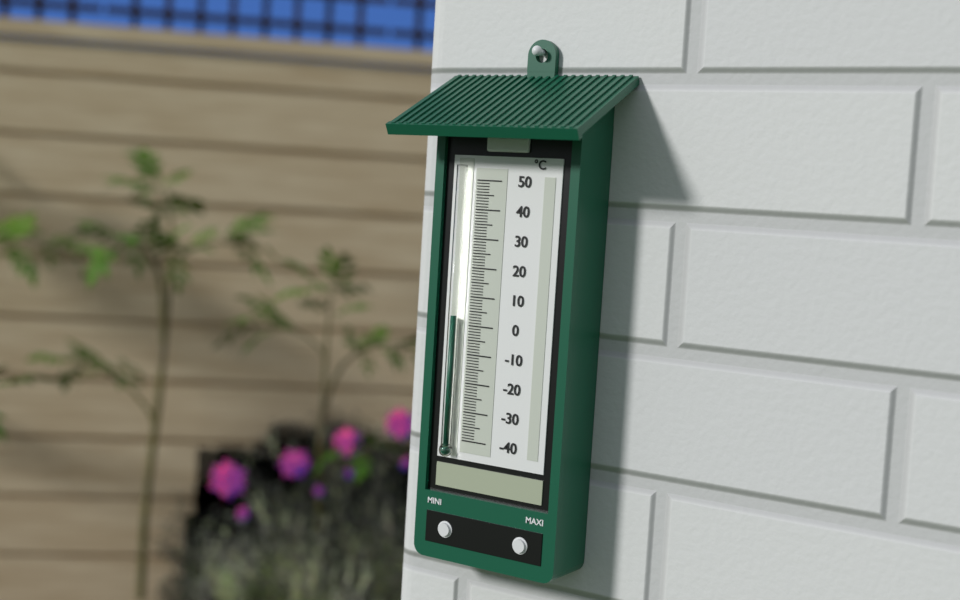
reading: 3 °C
